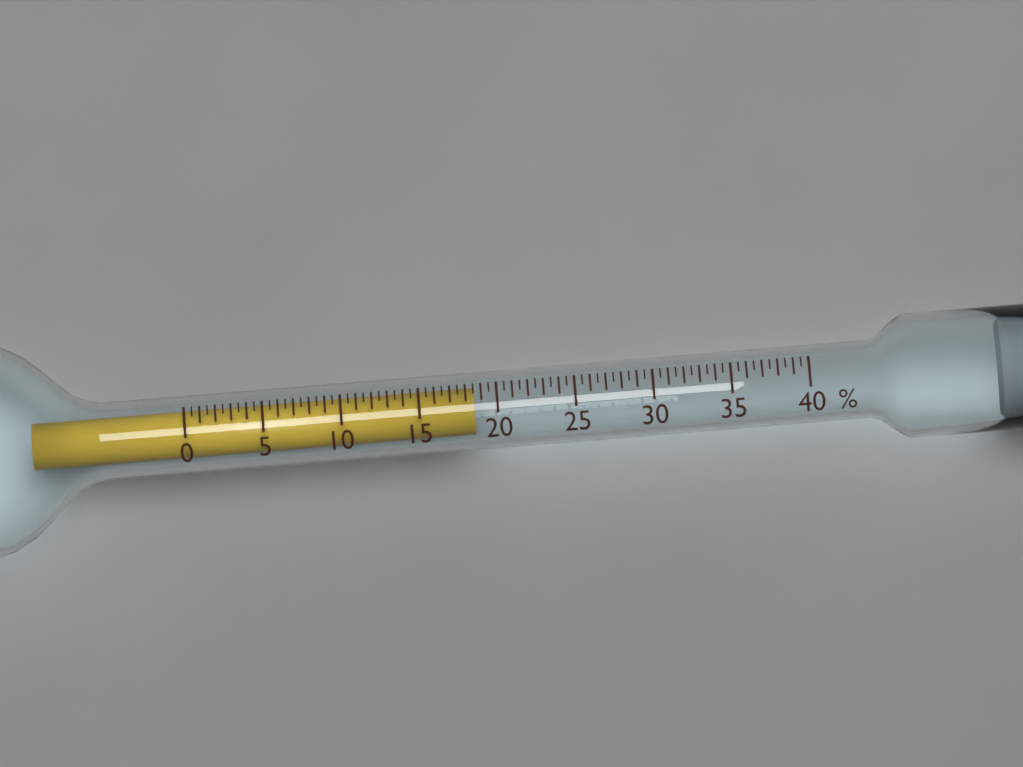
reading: 18.5 %
